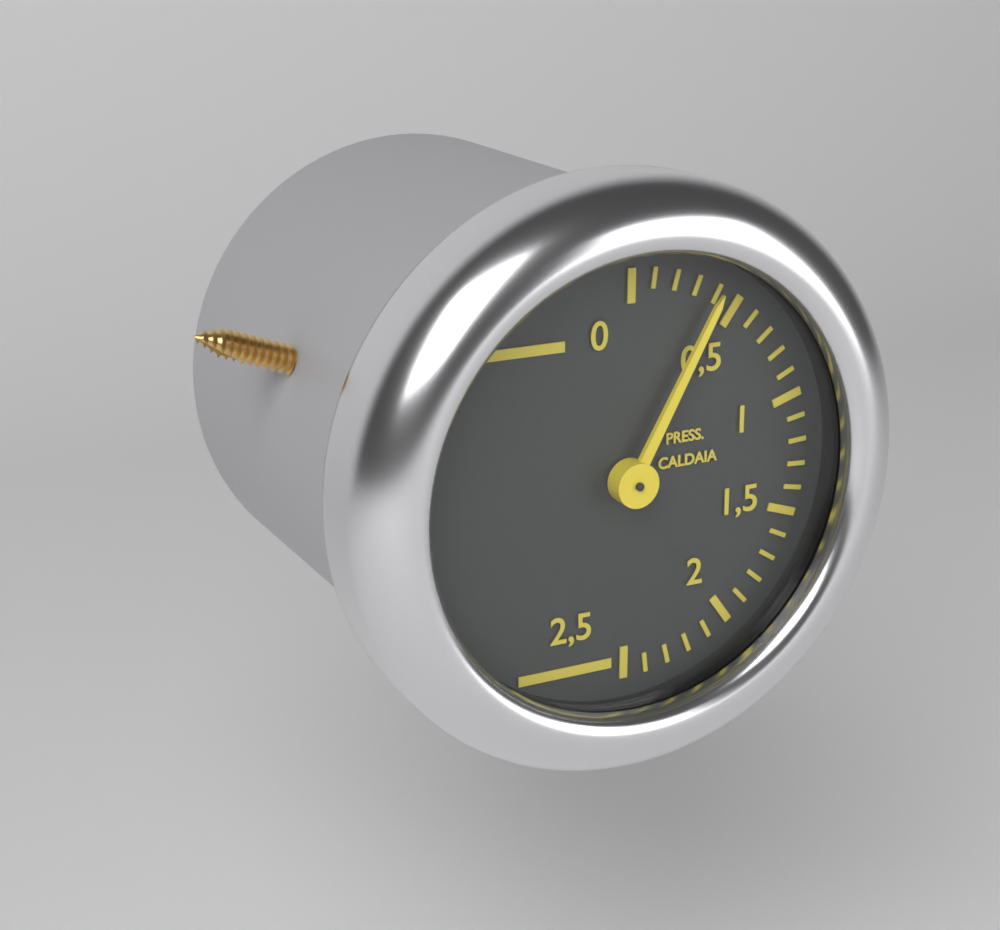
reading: 0.4 (no unit)
